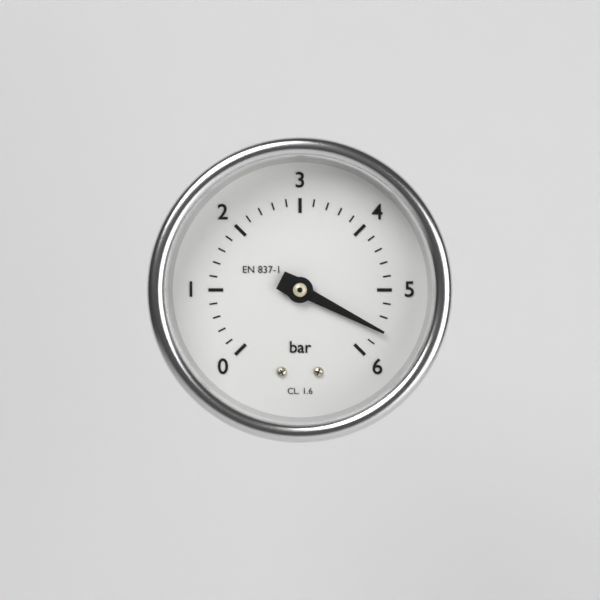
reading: 5.6 bar
